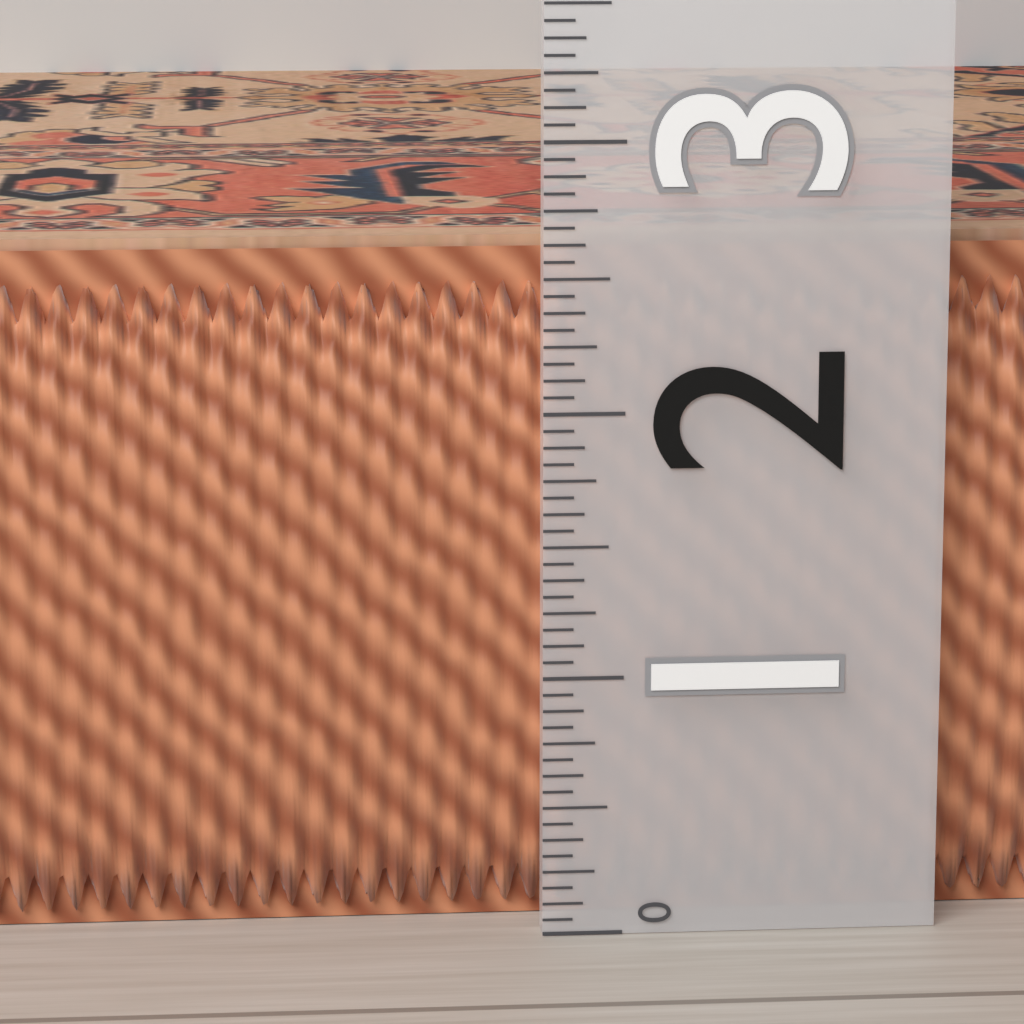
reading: 2.6250 (no unit)
